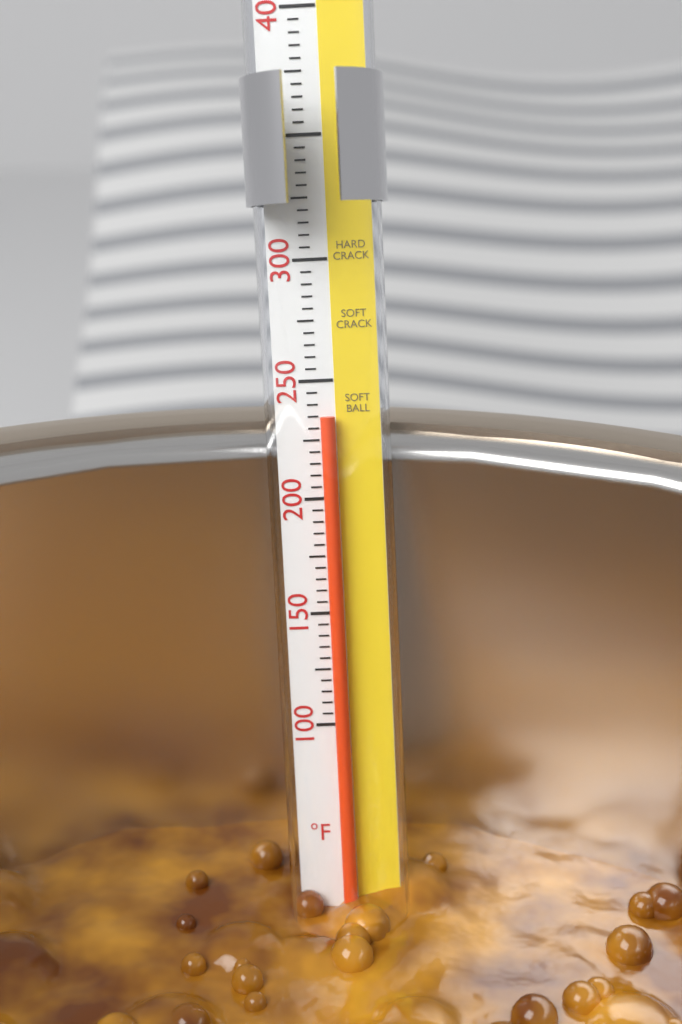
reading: 235 °F
